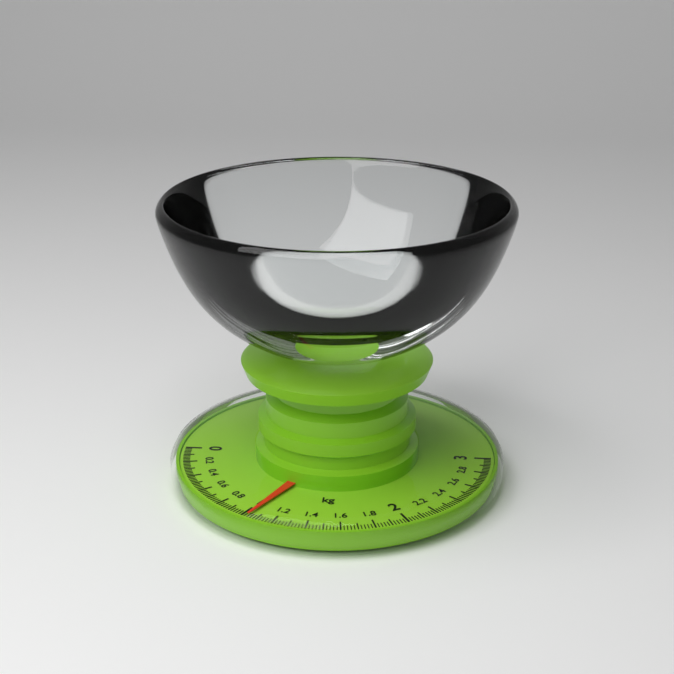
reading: 1.04 kg
